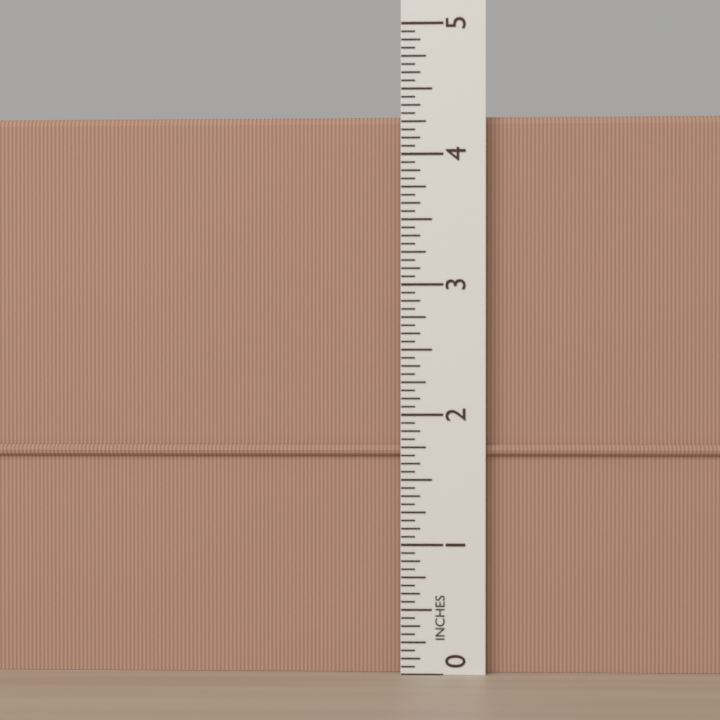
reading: 4.3125 in
